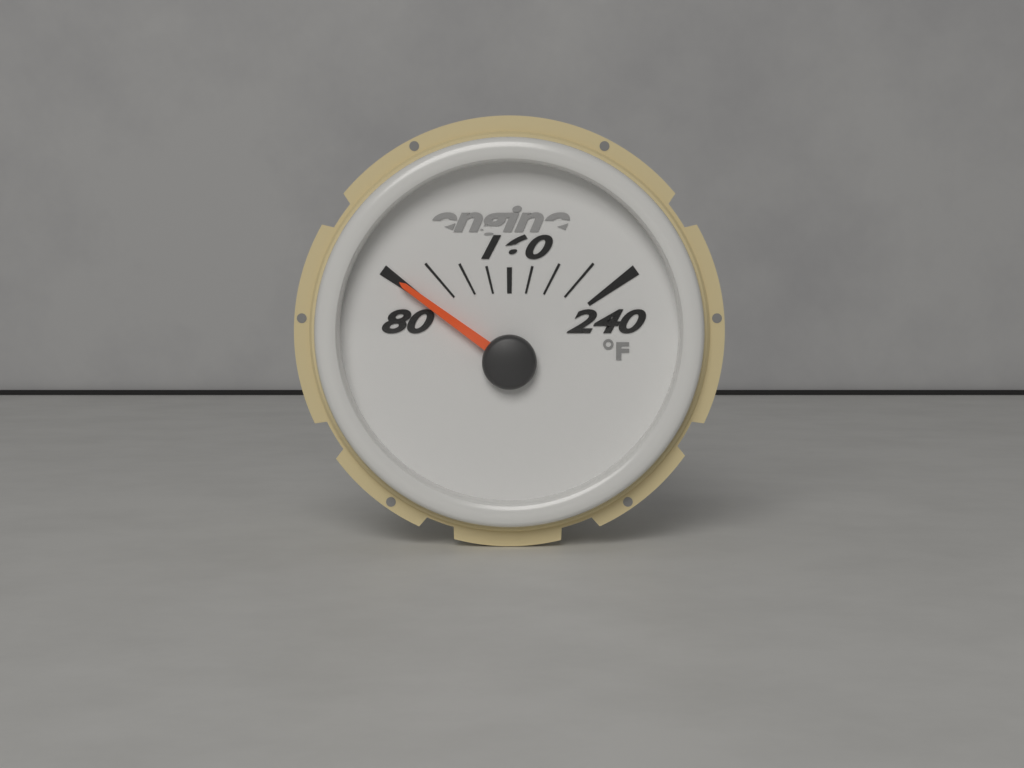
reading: 80 °F
